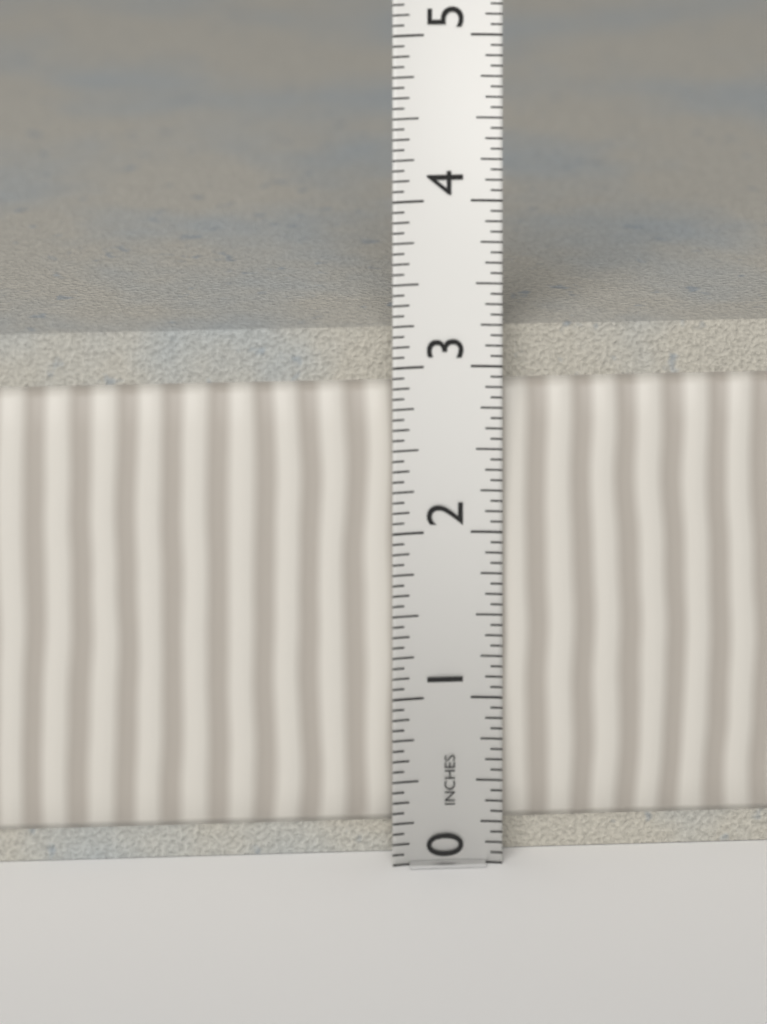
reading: 3.1875 in
